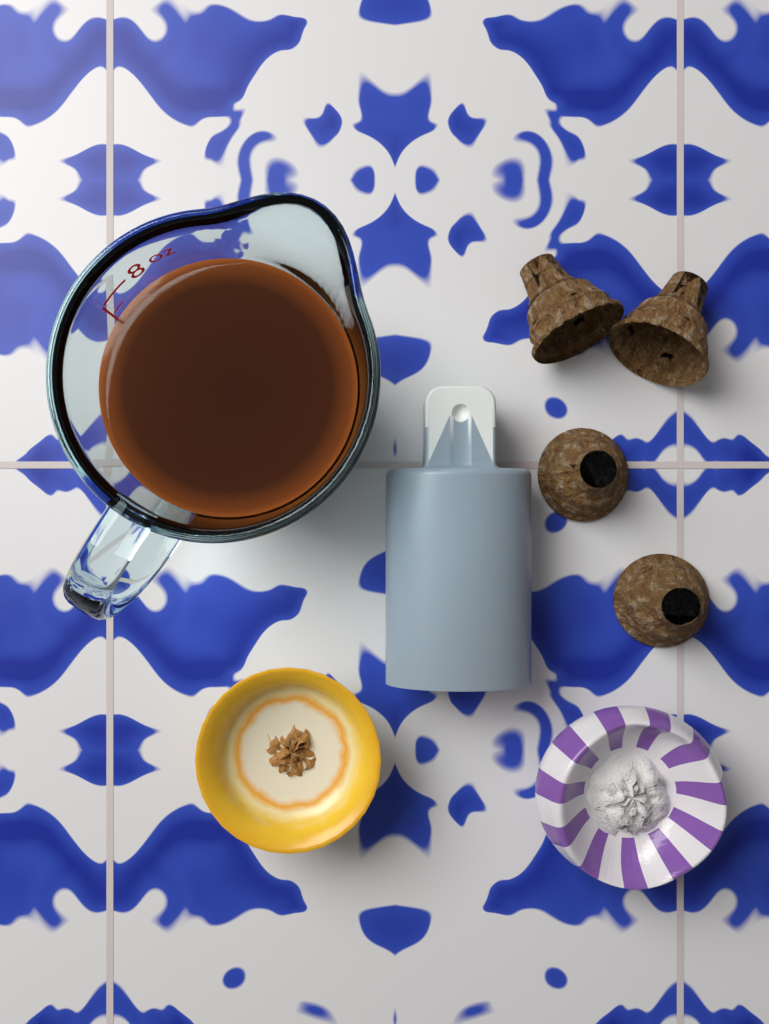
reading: 6.5 oz
